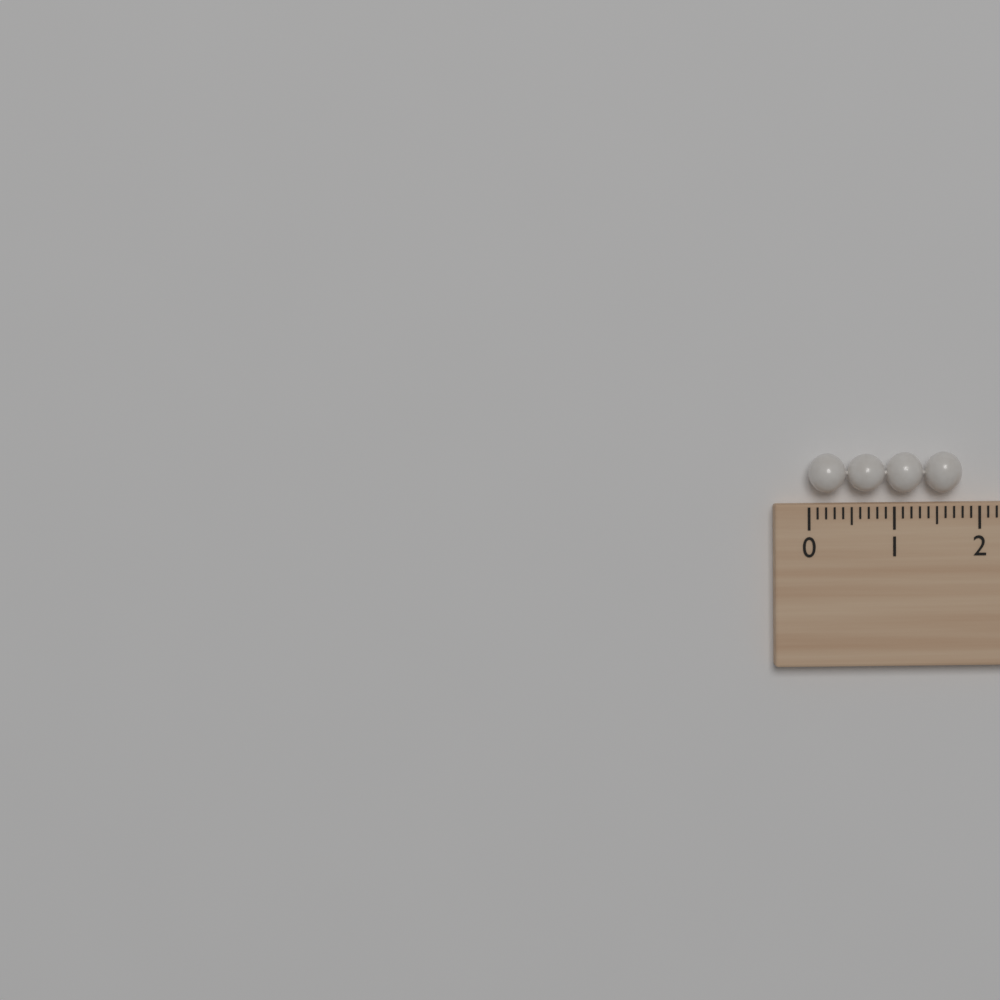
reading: 1.8 cm
